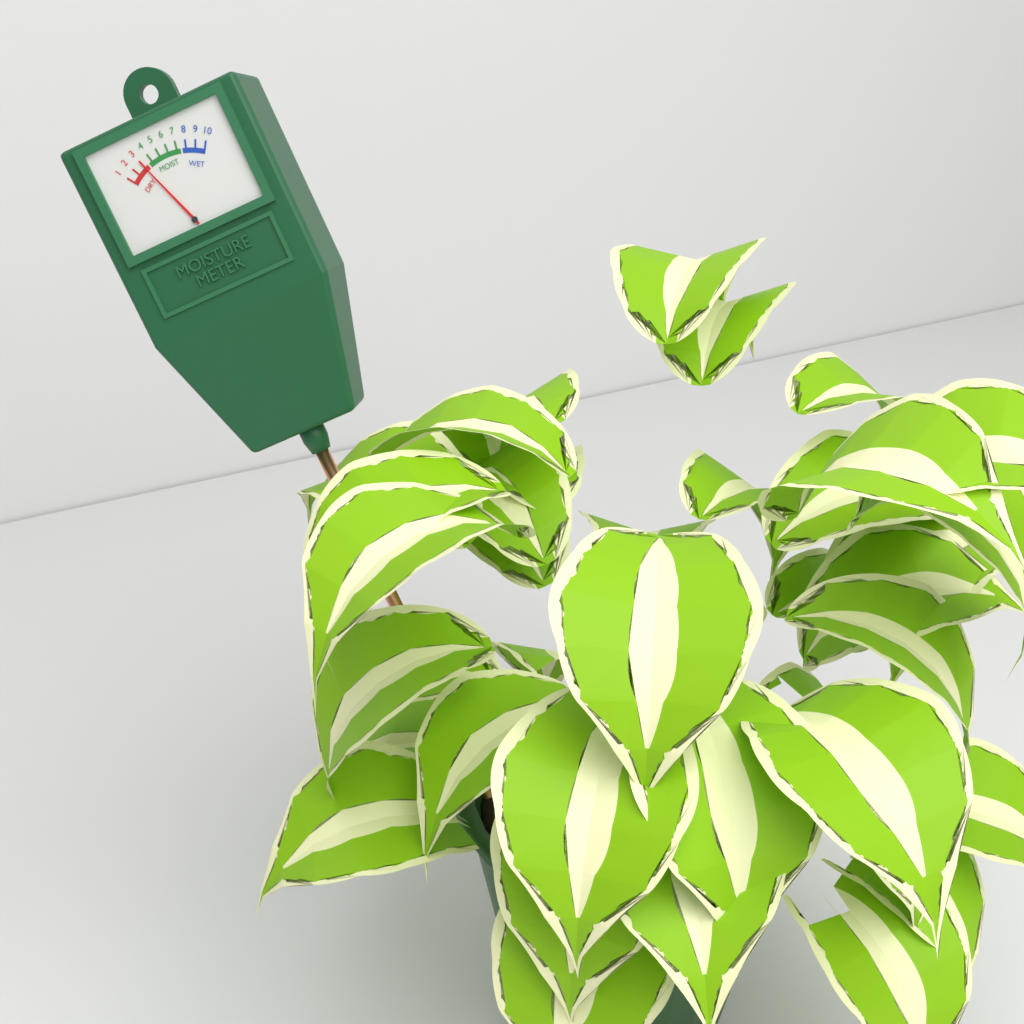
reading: 3 (no unit)
